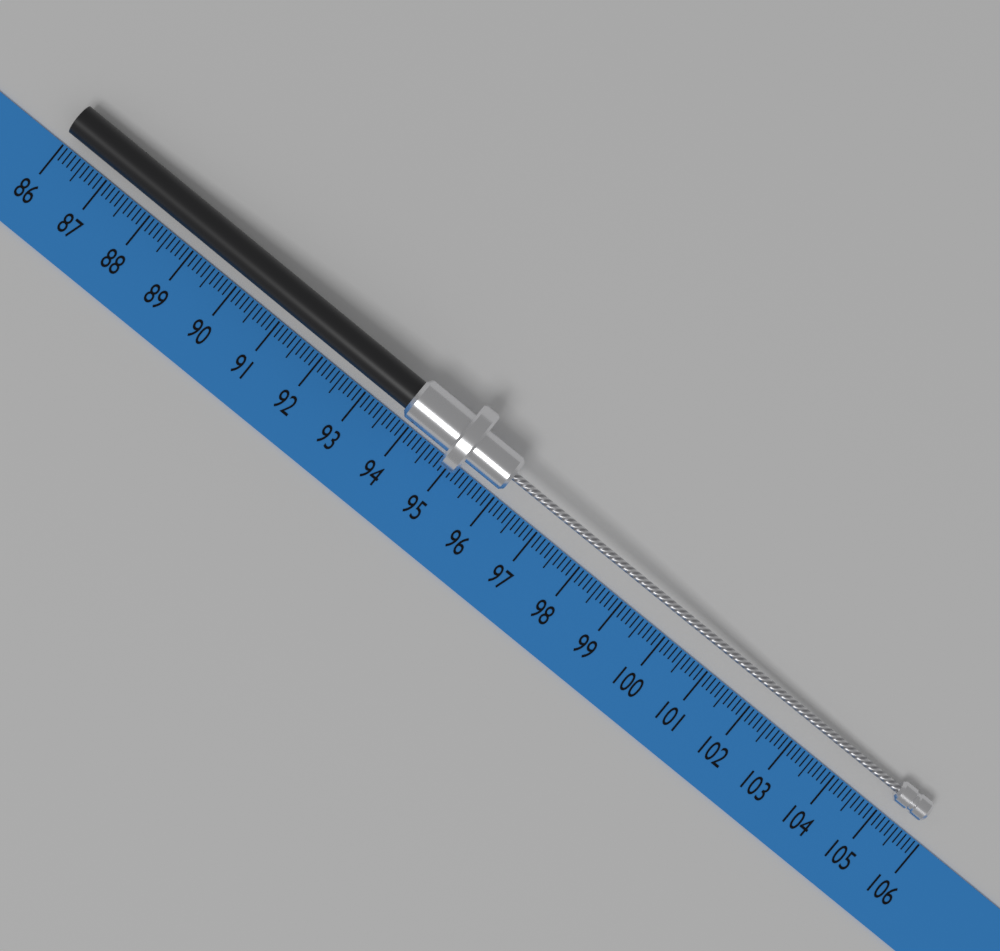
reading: 105.7 (no unit)
